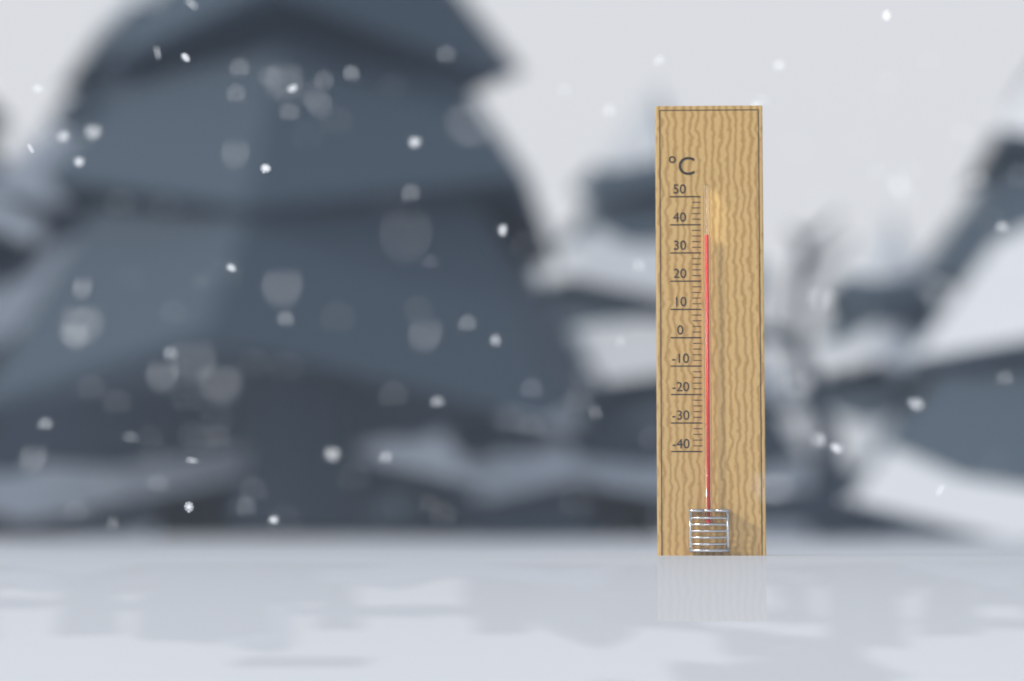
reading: 36 °C
